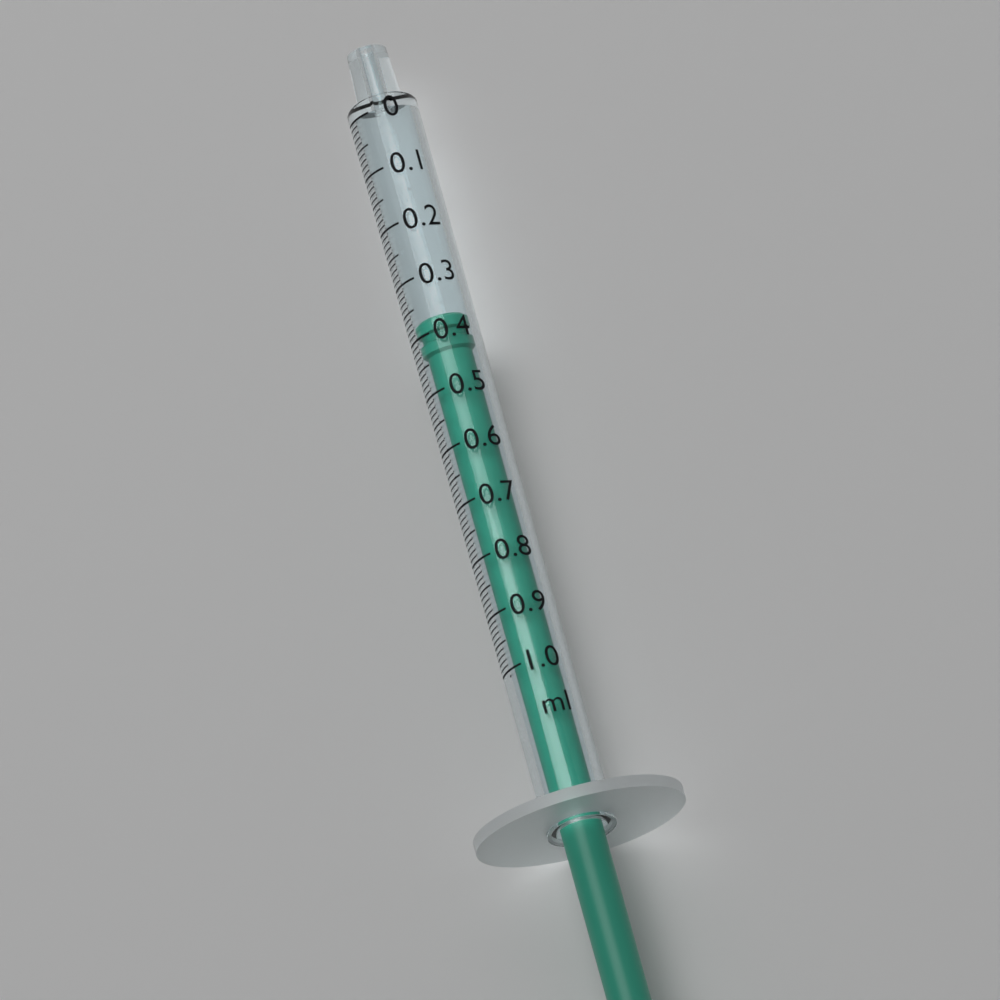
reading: 0.37 ml
